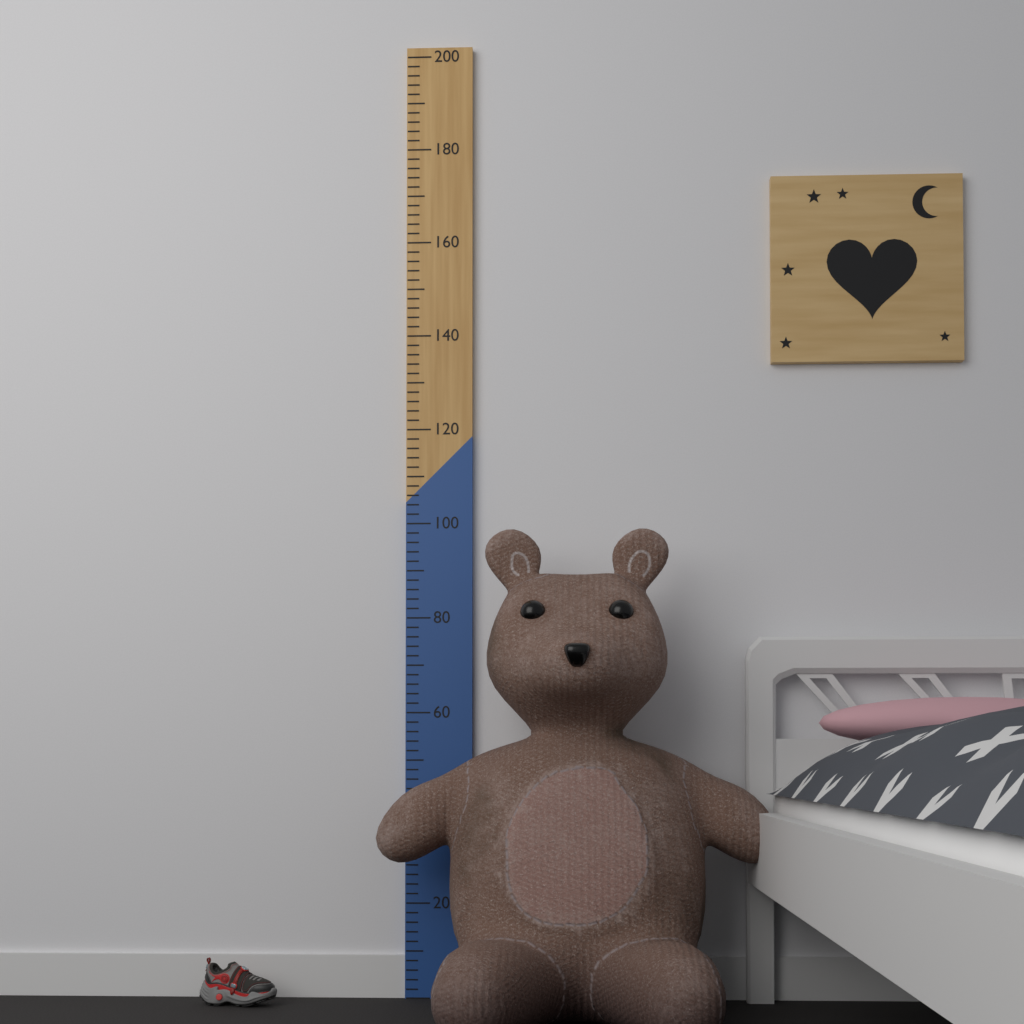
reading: 96 (no unit)
